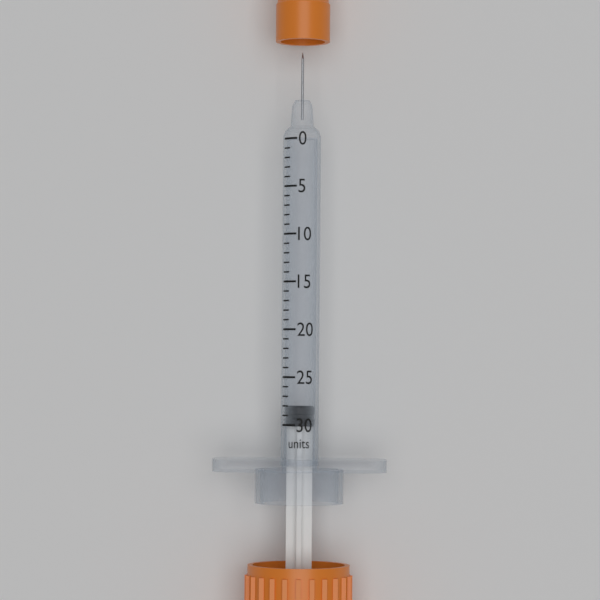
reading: 28 units
